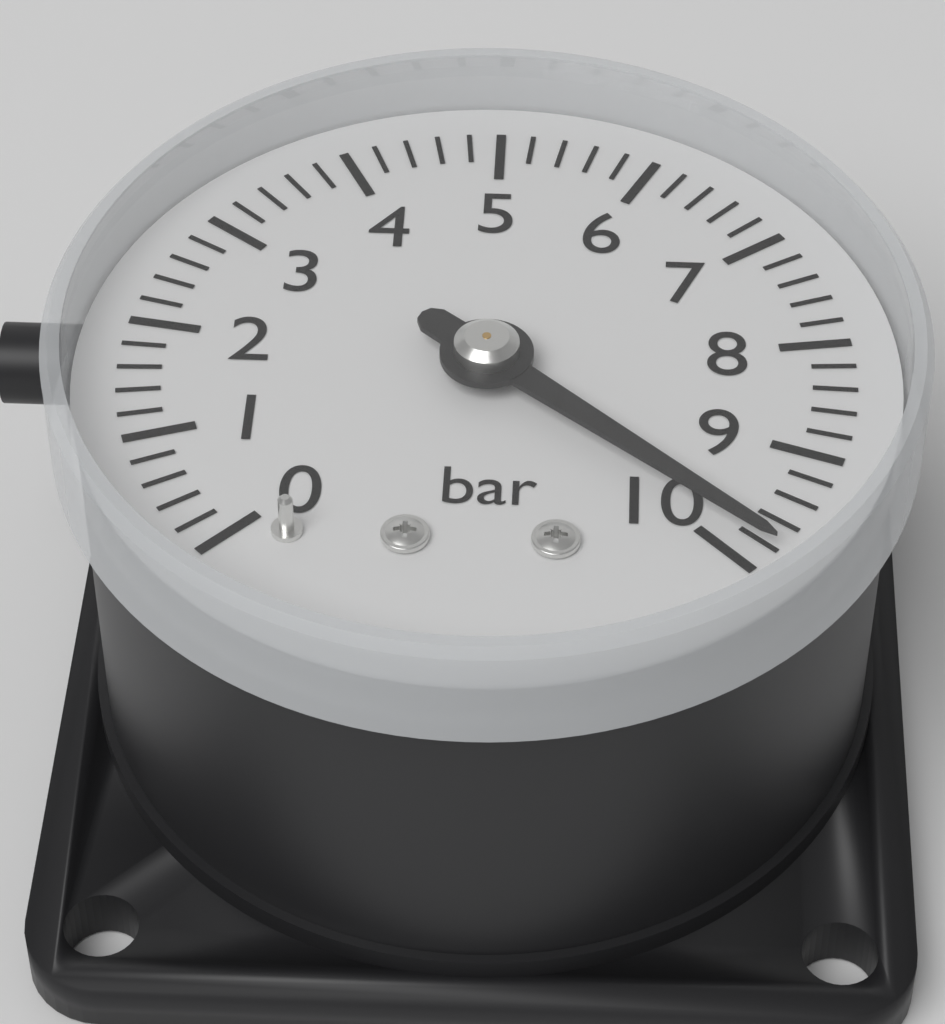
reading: 9.8 bar
